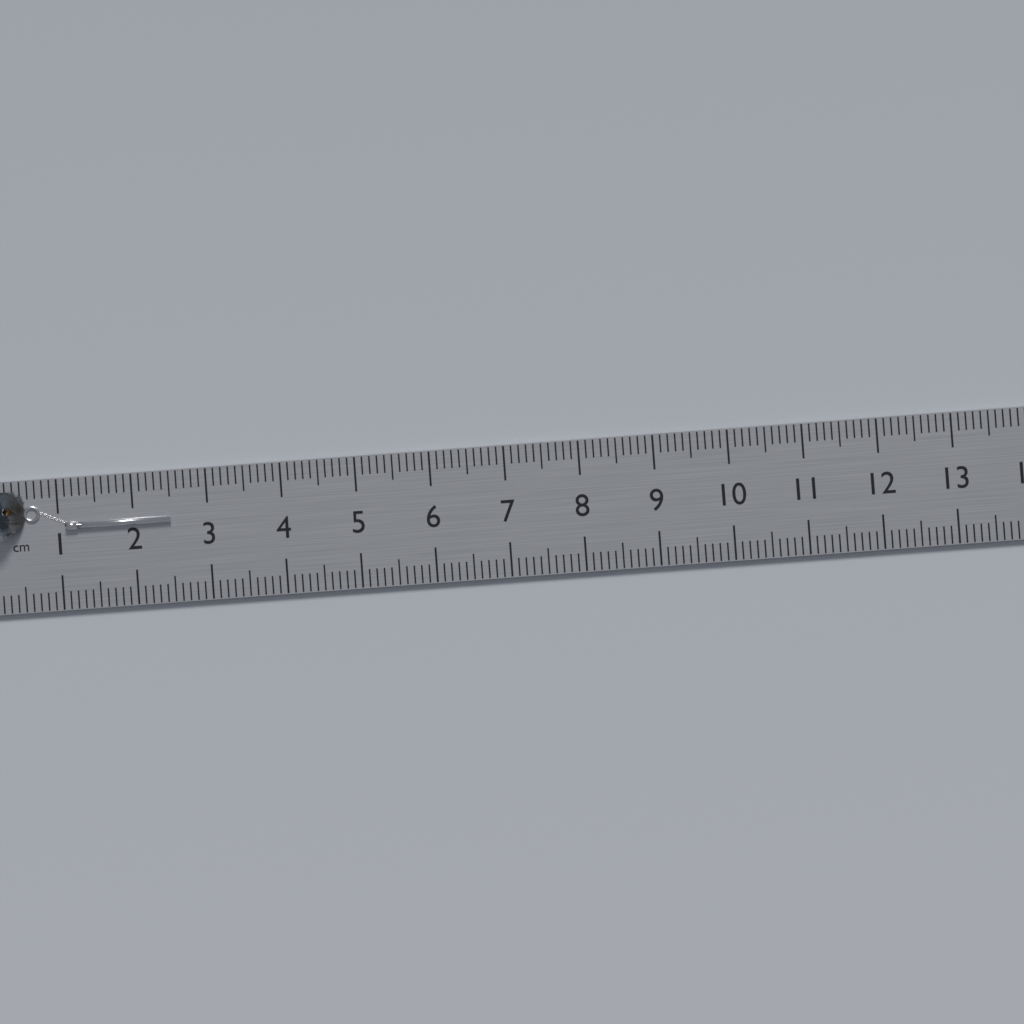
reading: 2.5 cm
